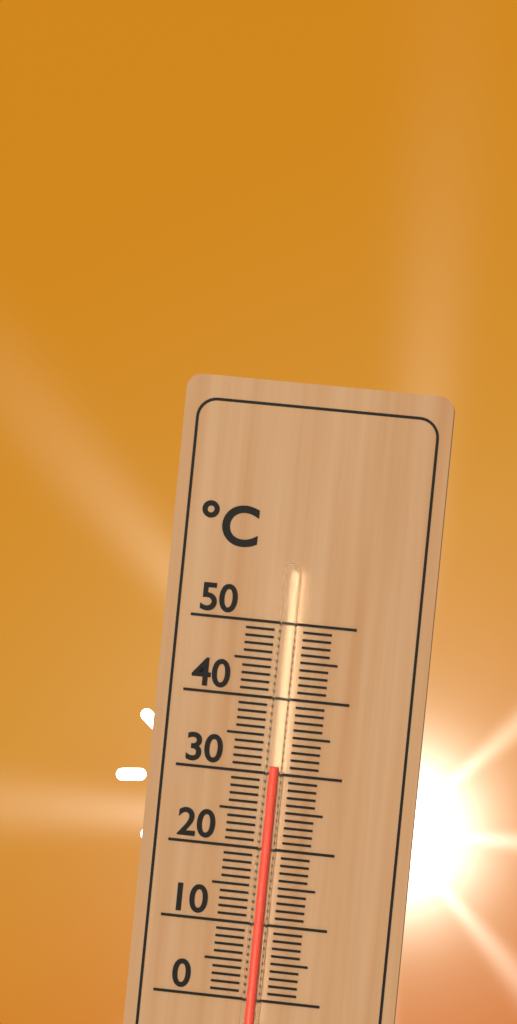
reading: 31 °C
